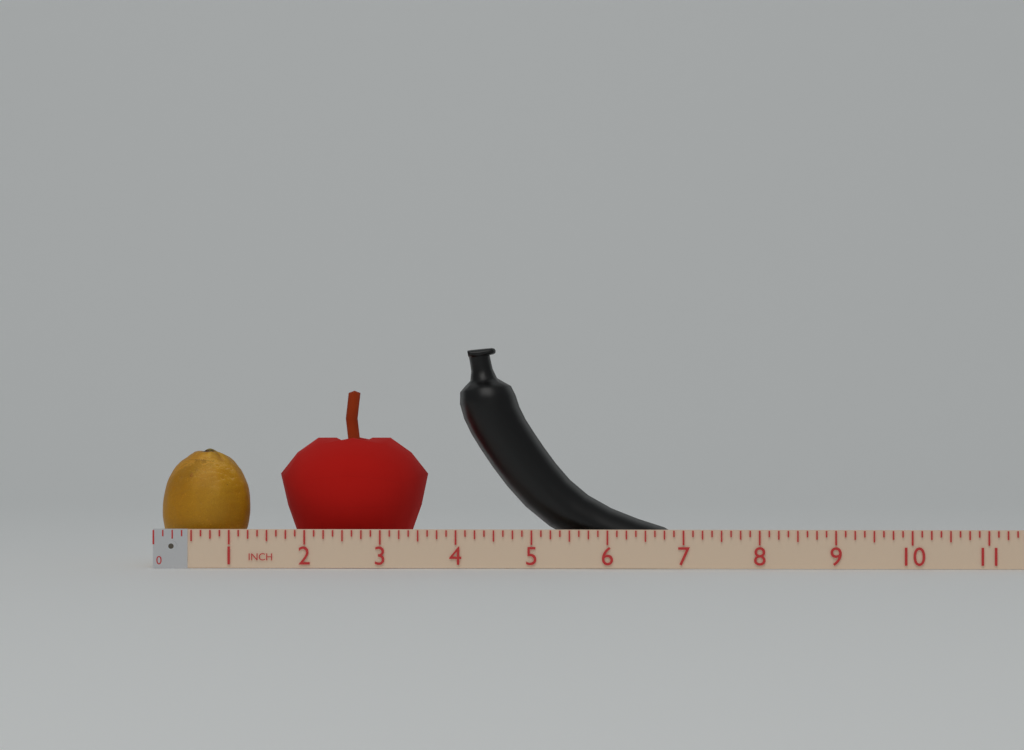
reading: 7.000 in
